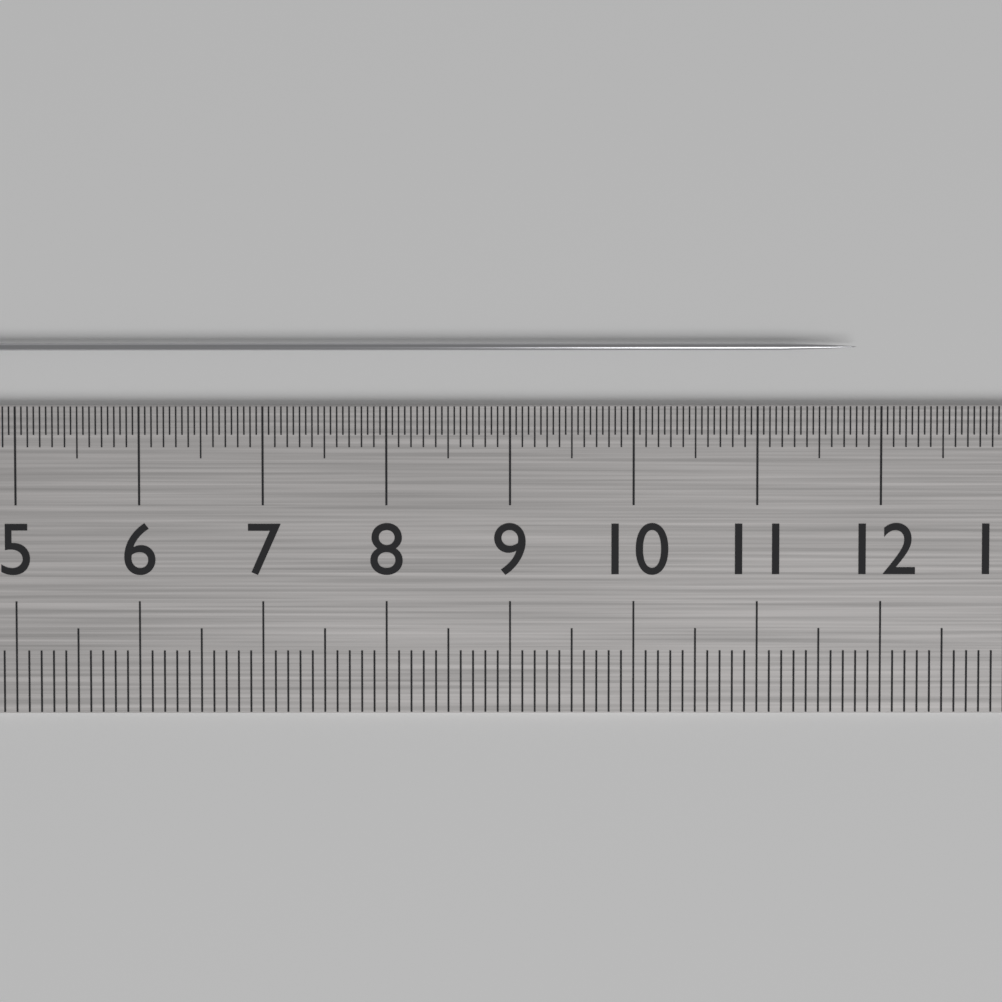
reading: 11.80 cm
